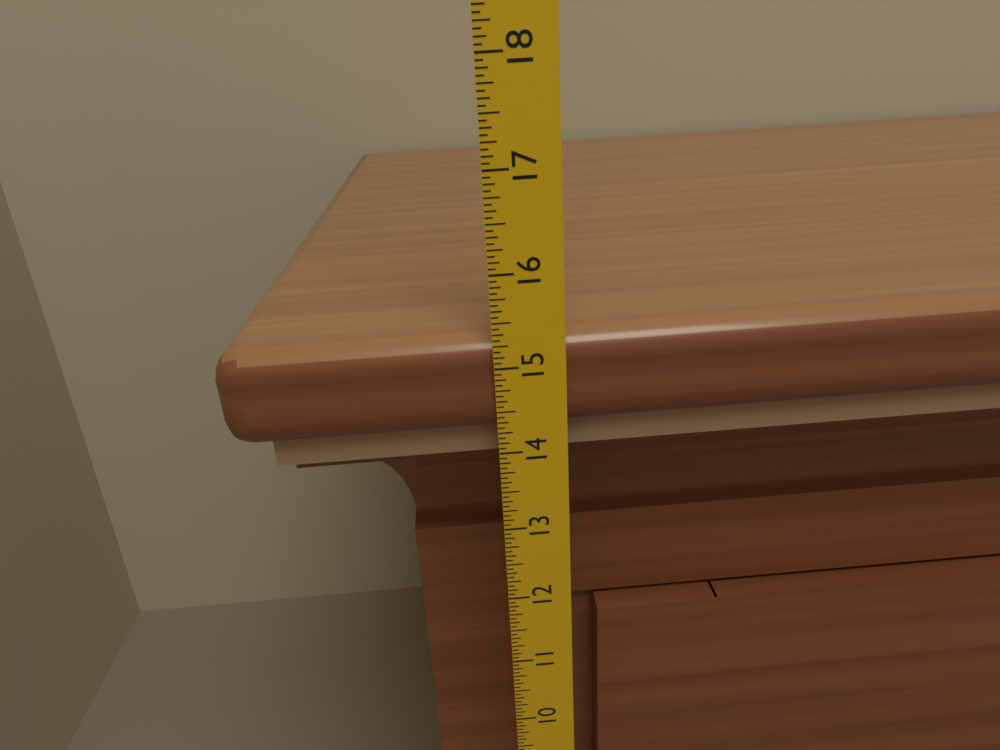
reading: 15.3125 in
